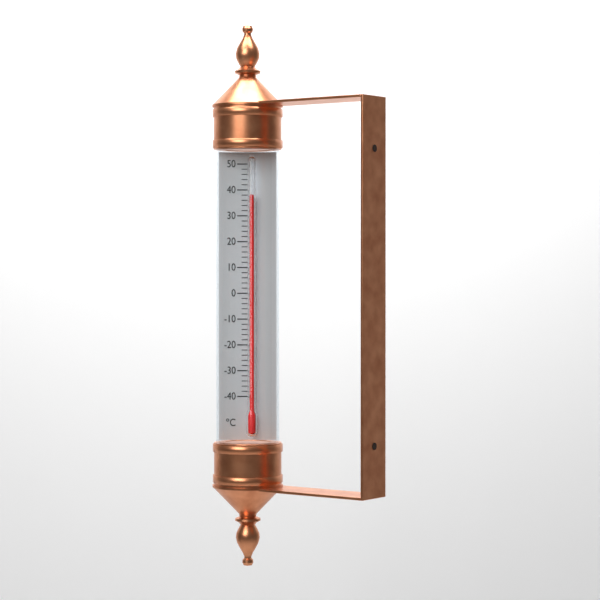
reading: 38 °C
